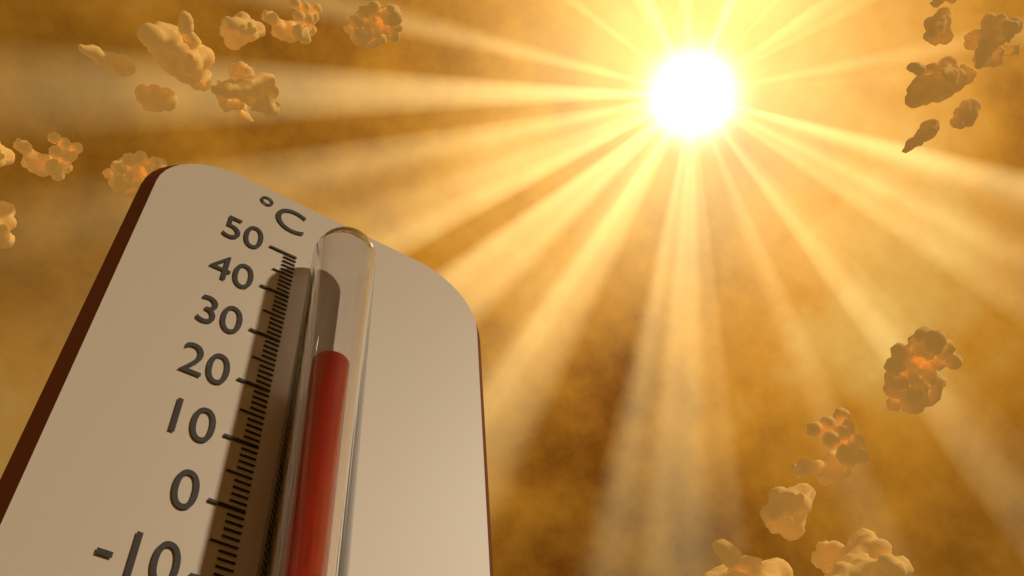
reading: 23 °C
